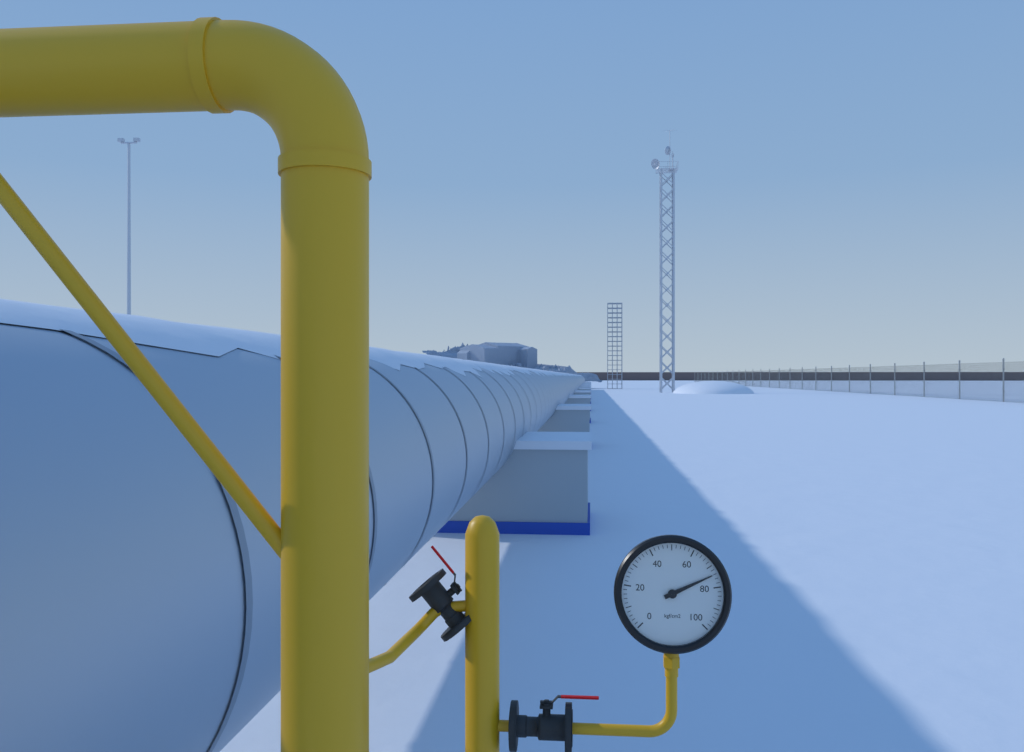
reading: 74 kgf/cm2
